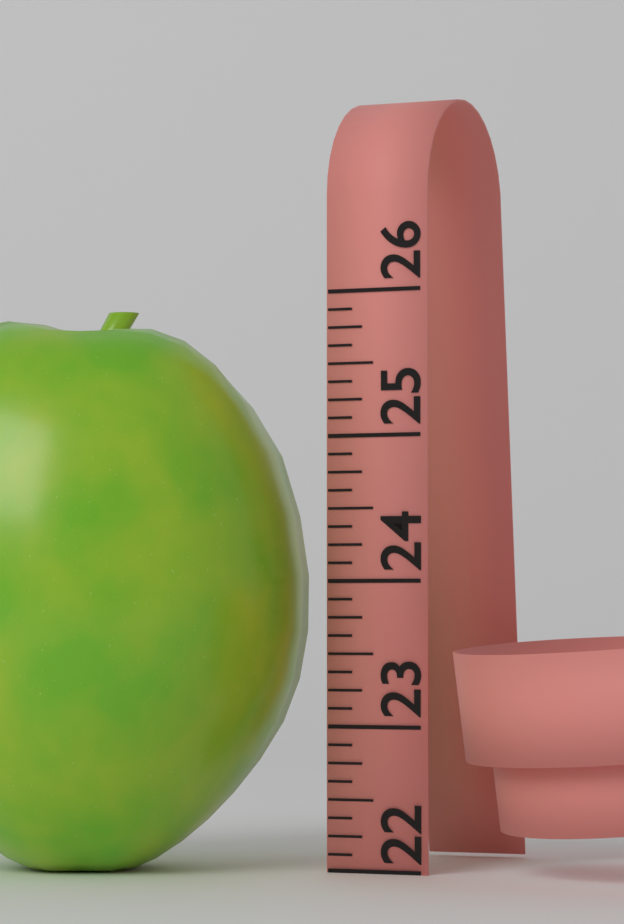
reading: 25.875 (no unit)
